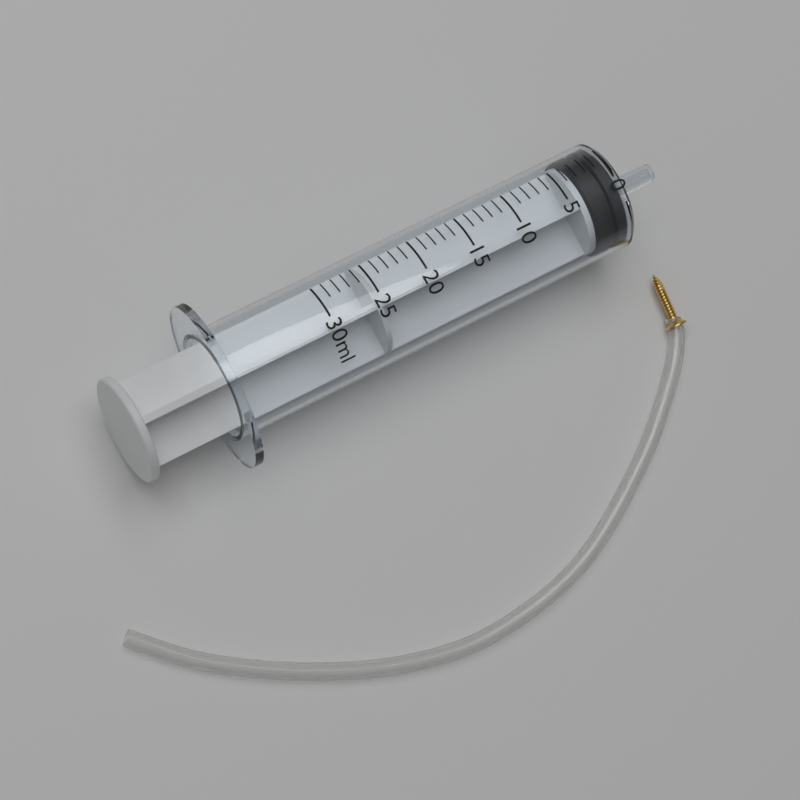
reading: 0 ml
